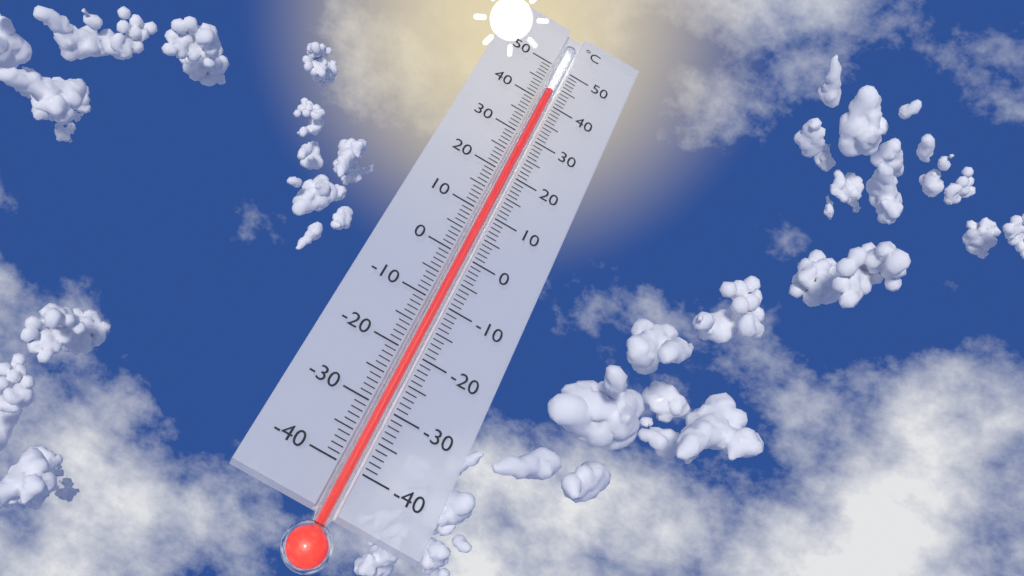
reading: 43 °C
